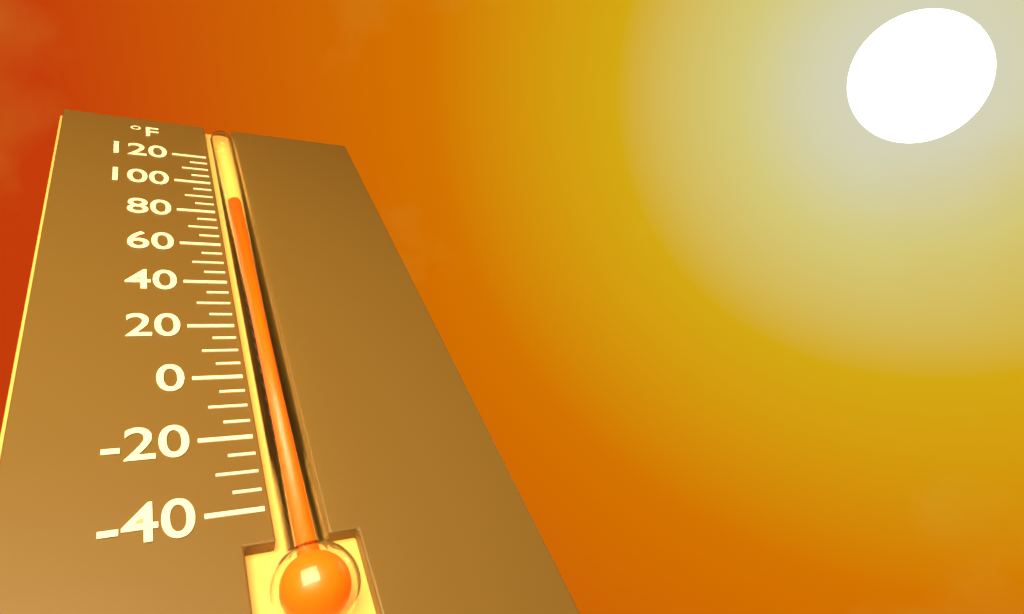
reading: 85 °F
